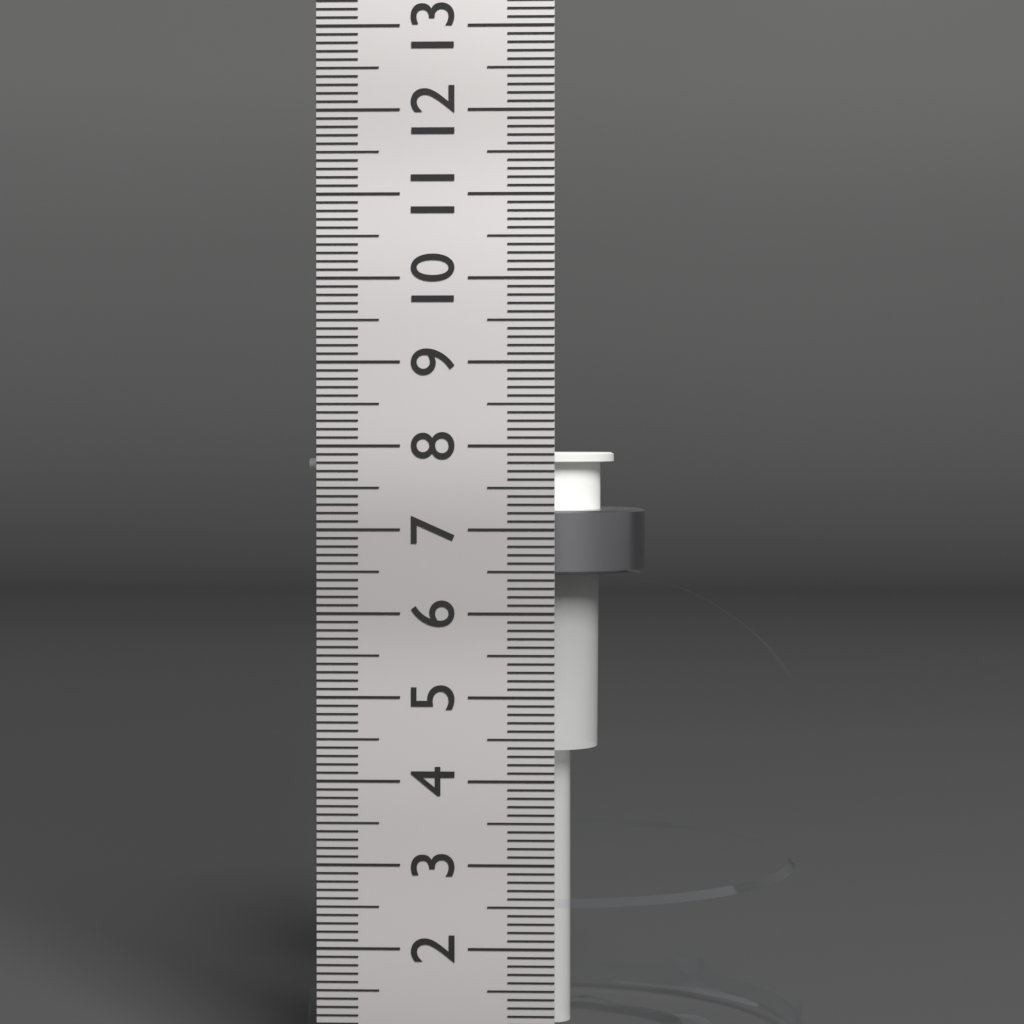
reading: 7.9 cm
